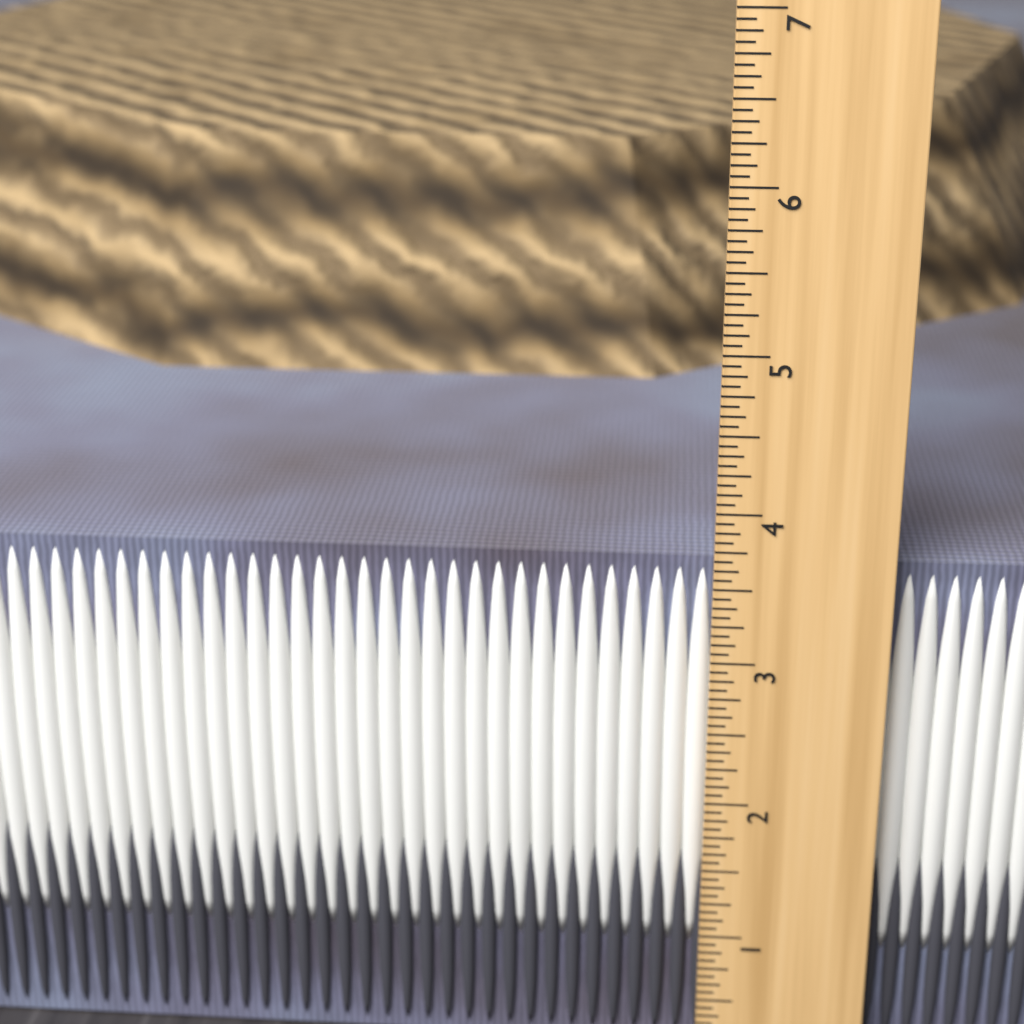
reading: 3.6250 in
